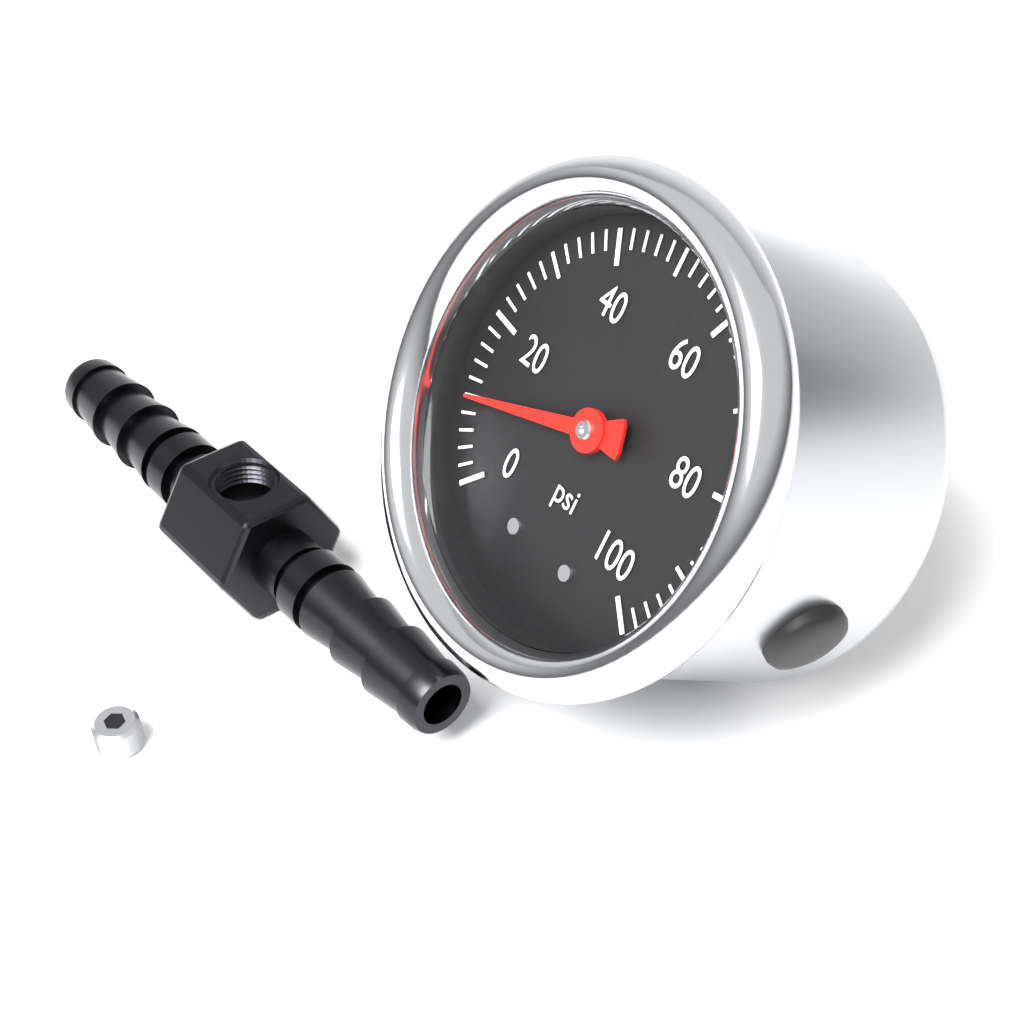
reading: 10 psi
